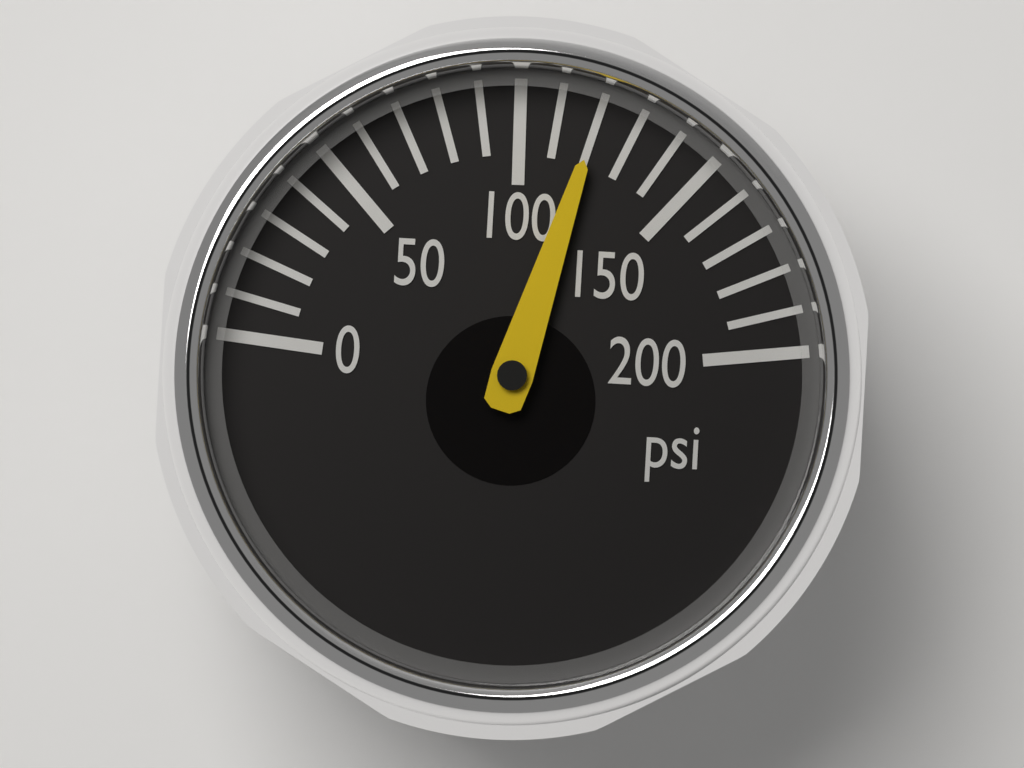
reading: 120 psi
